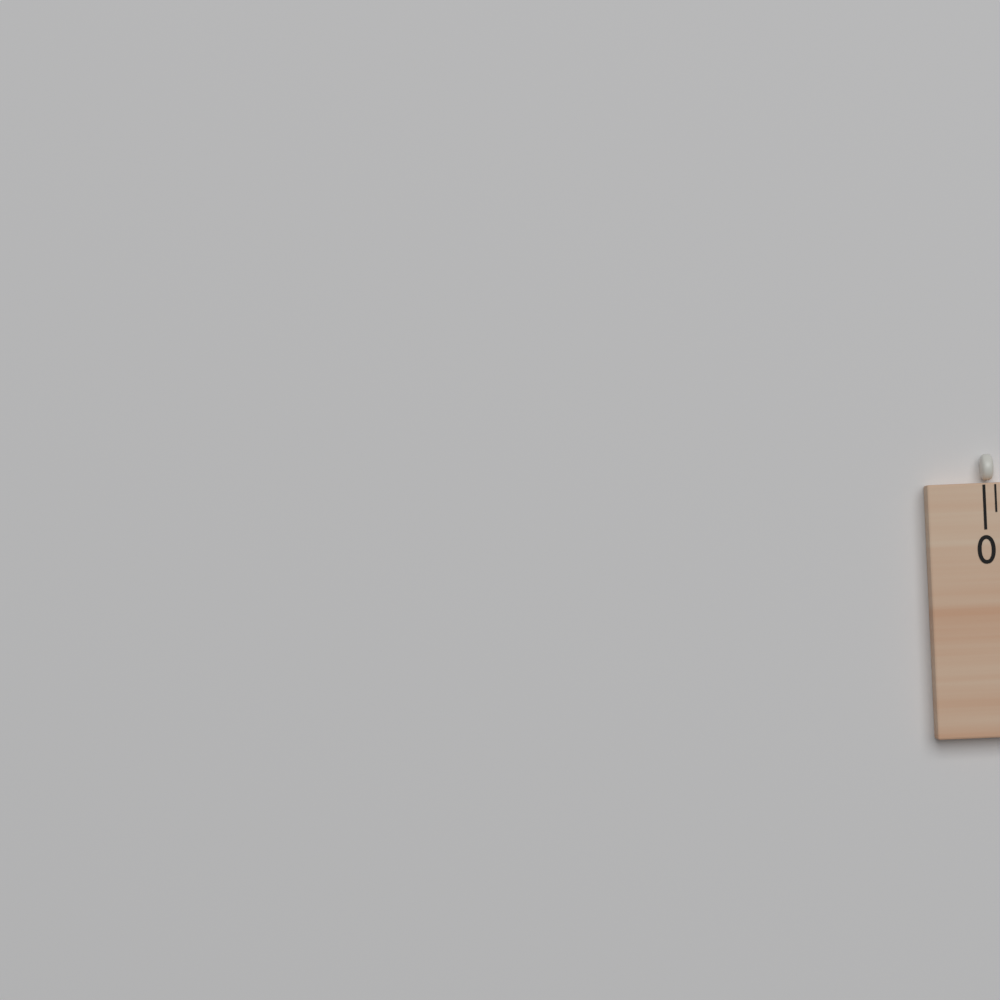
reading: 0.1 cm
